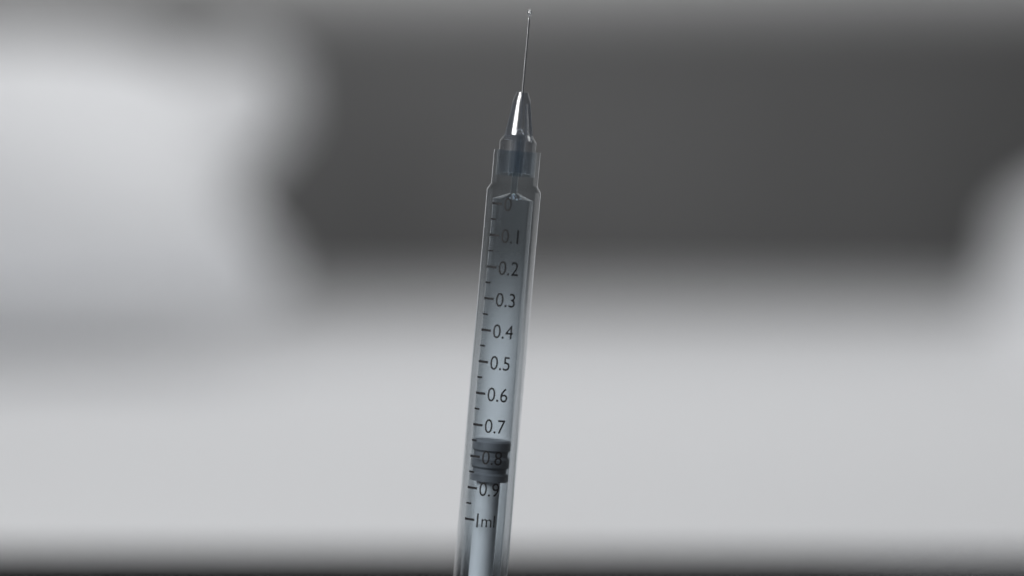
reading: 0.75 ml
